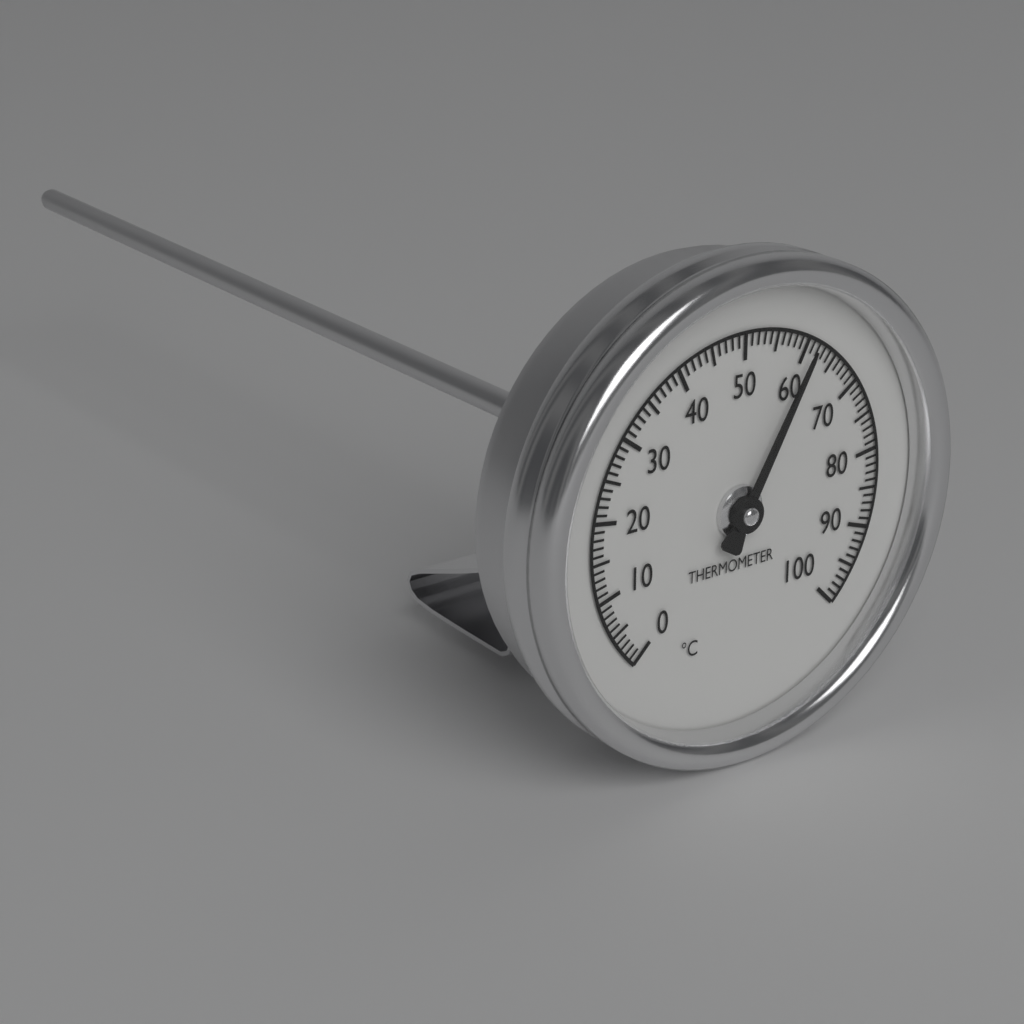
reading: 61 °C
